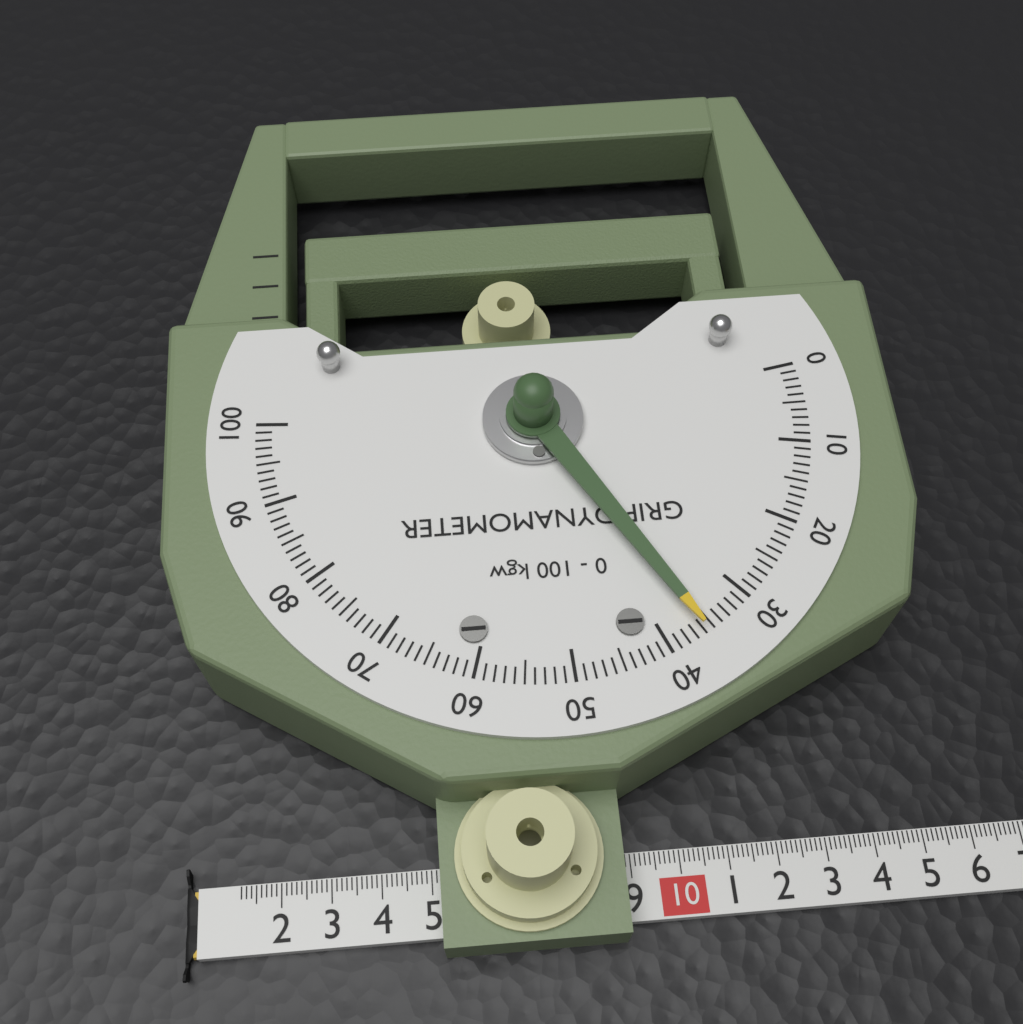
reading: 36 kgw
